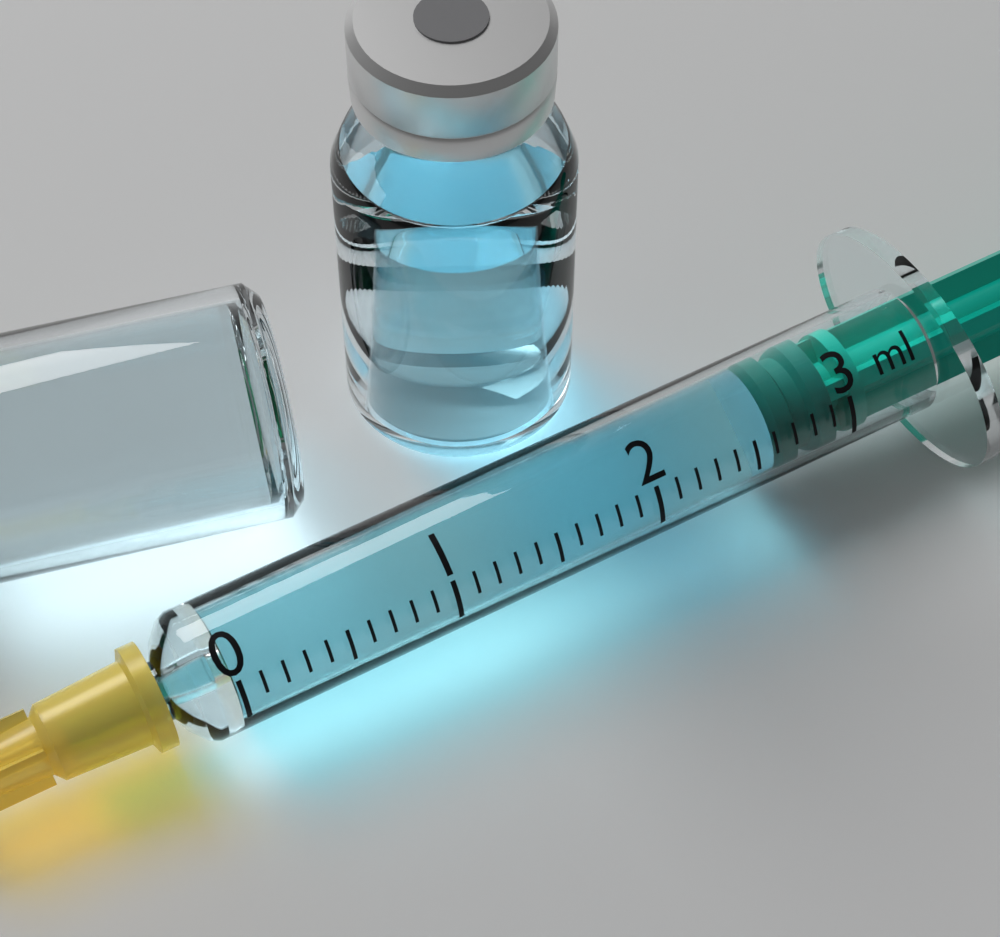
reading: 2.6 ml
